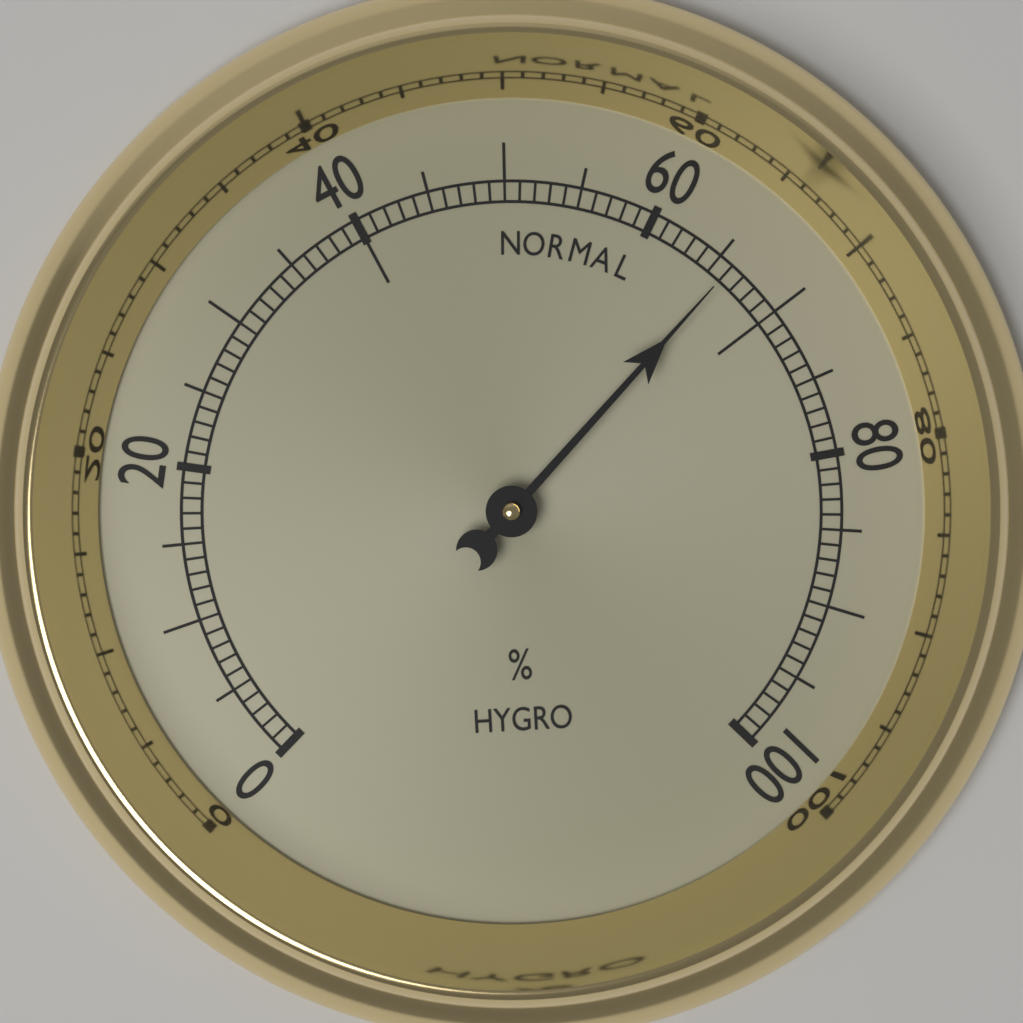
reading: 66 %
